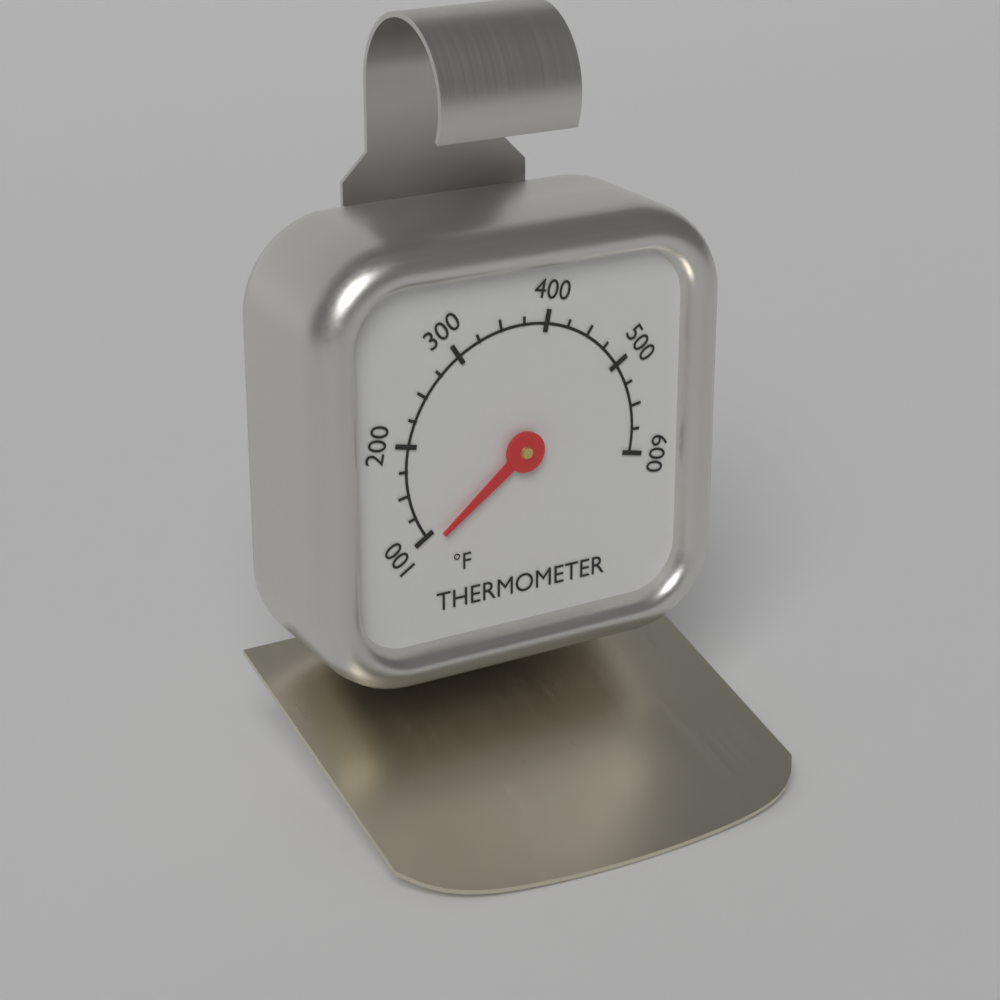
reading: 90 °F
